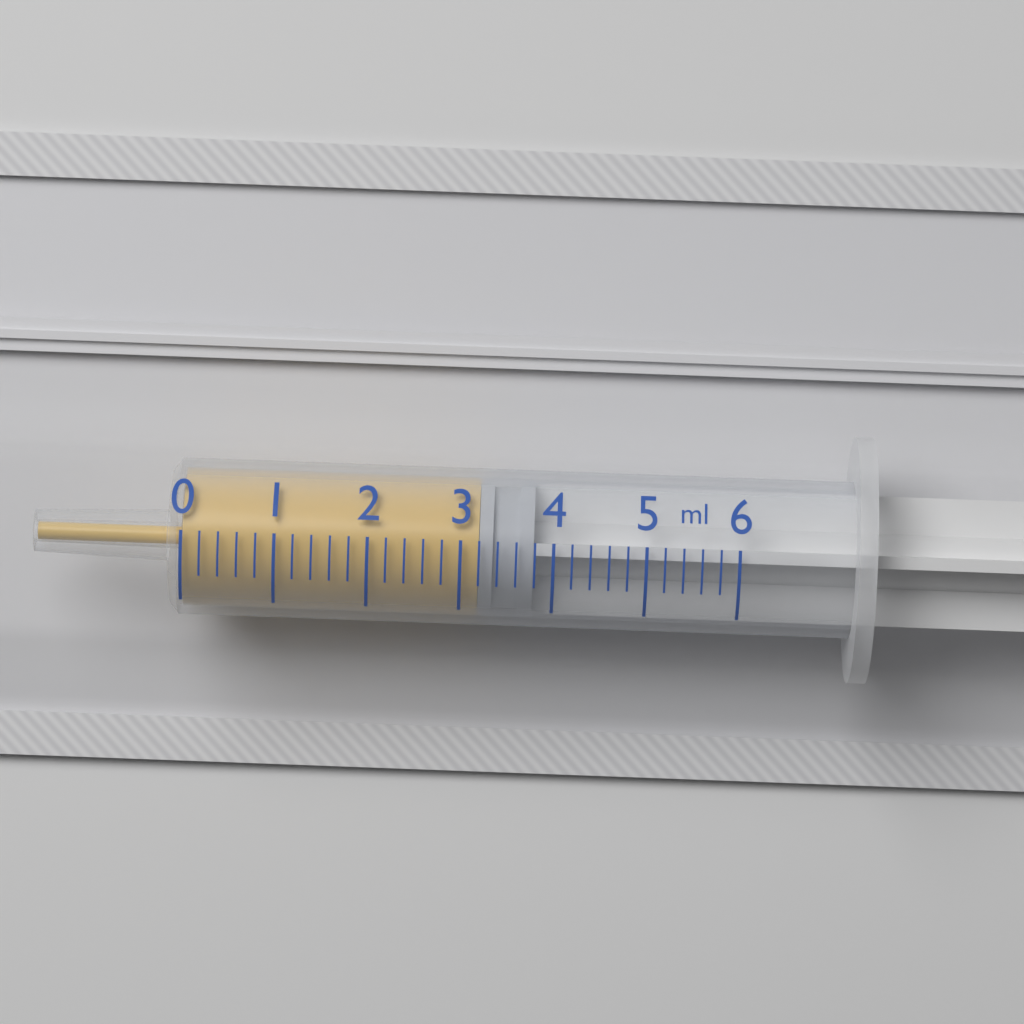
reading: 3.2 ml
